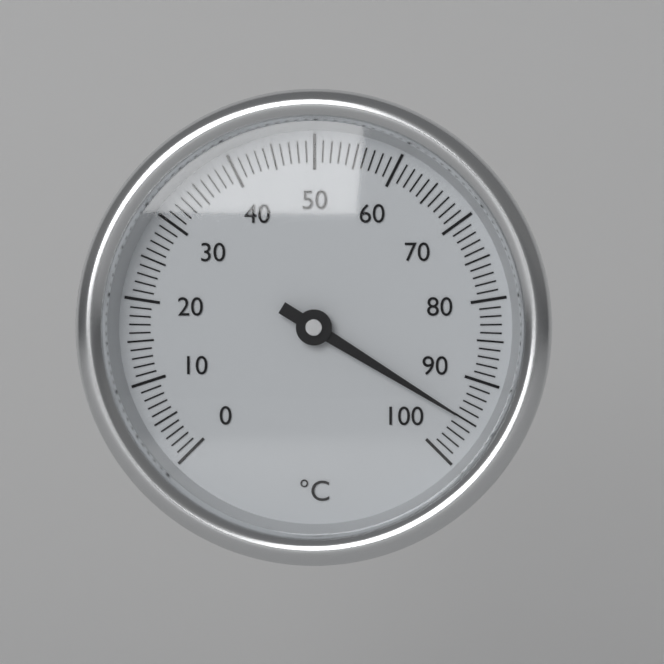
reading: 95 °C
